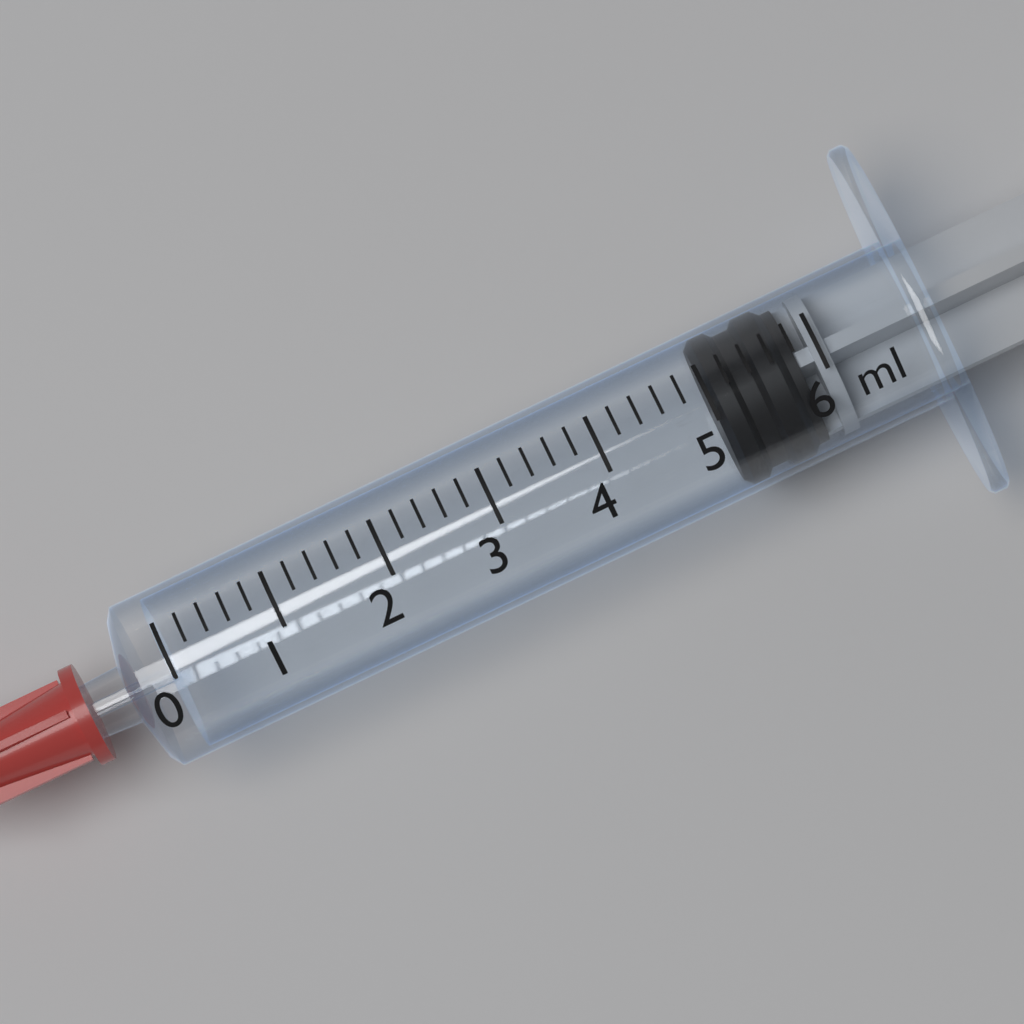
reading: 5.0 ml
